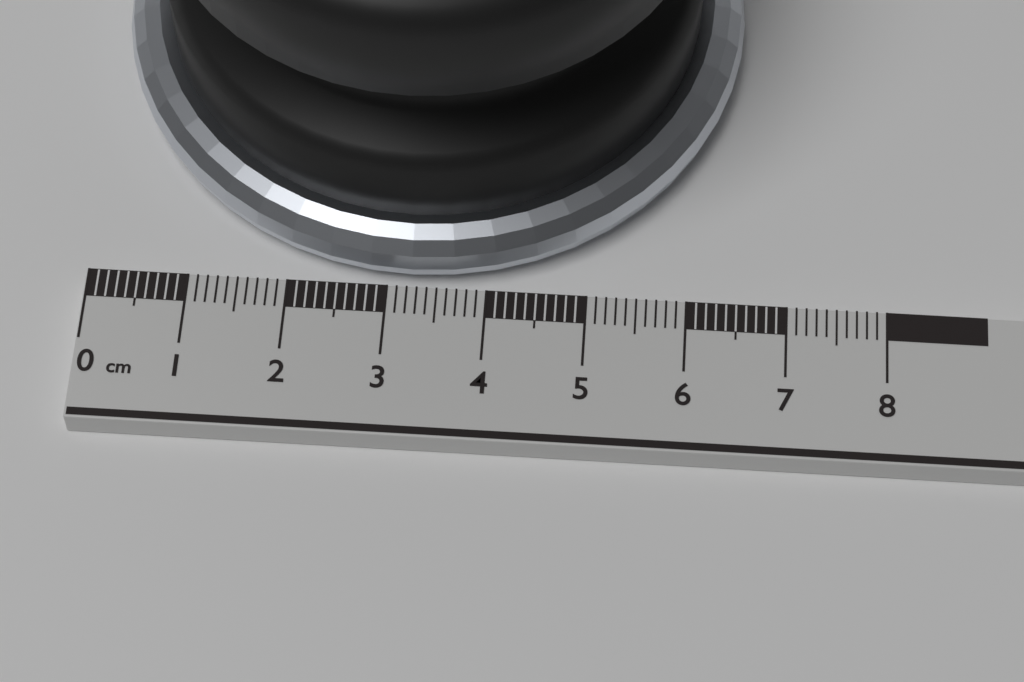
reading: 6.5 cm
